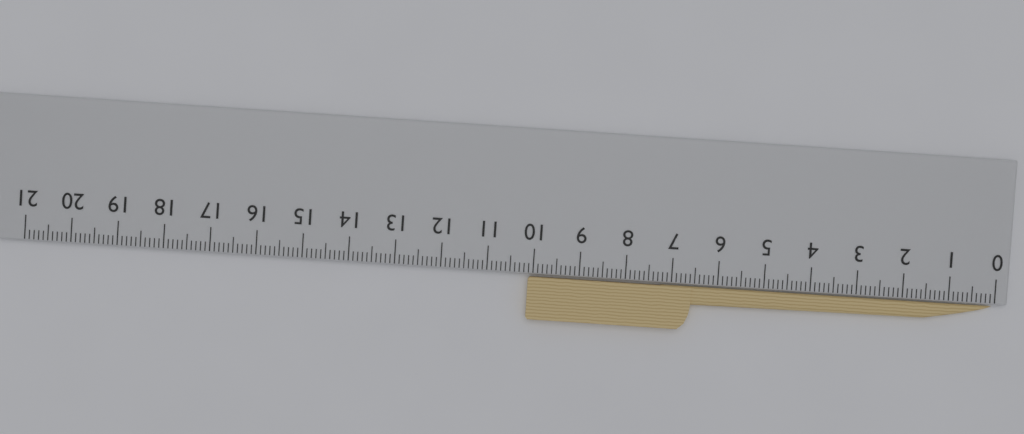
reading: 10.1 cm
